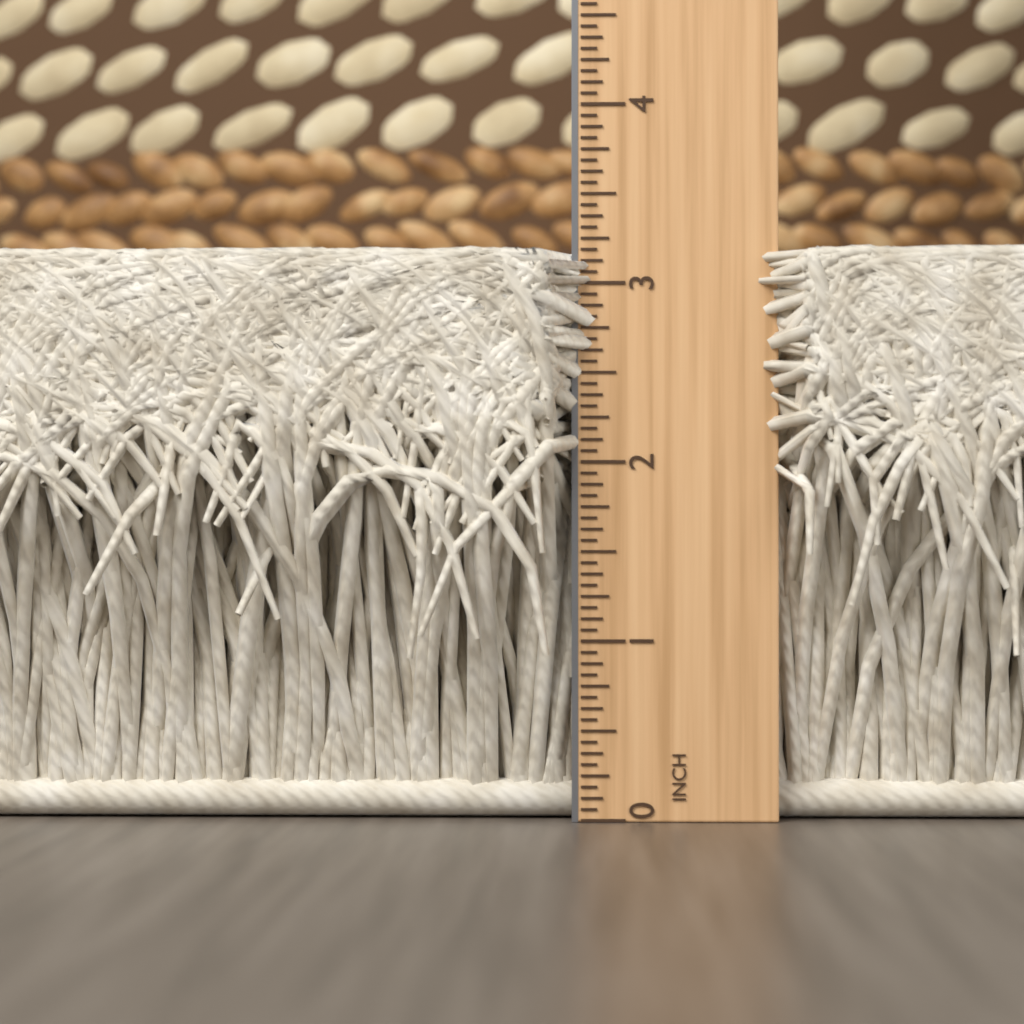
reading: 3.1875 in
